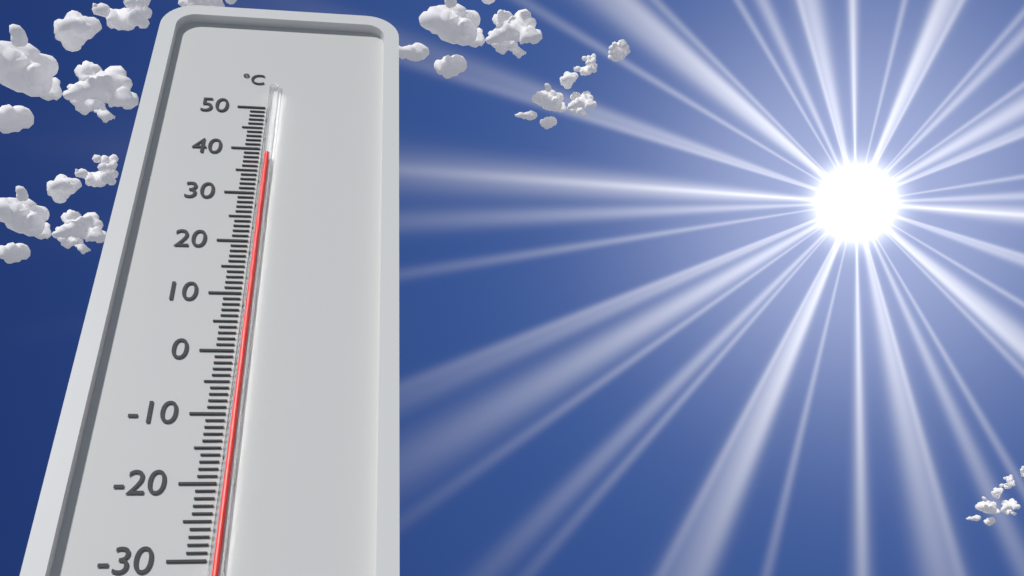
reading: 38 °C
